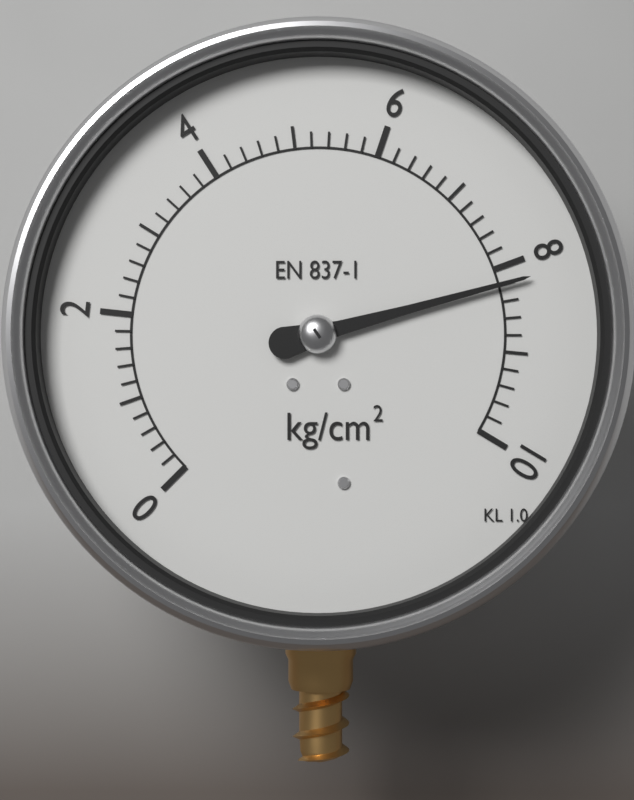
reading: 8.2 kg/cm²
